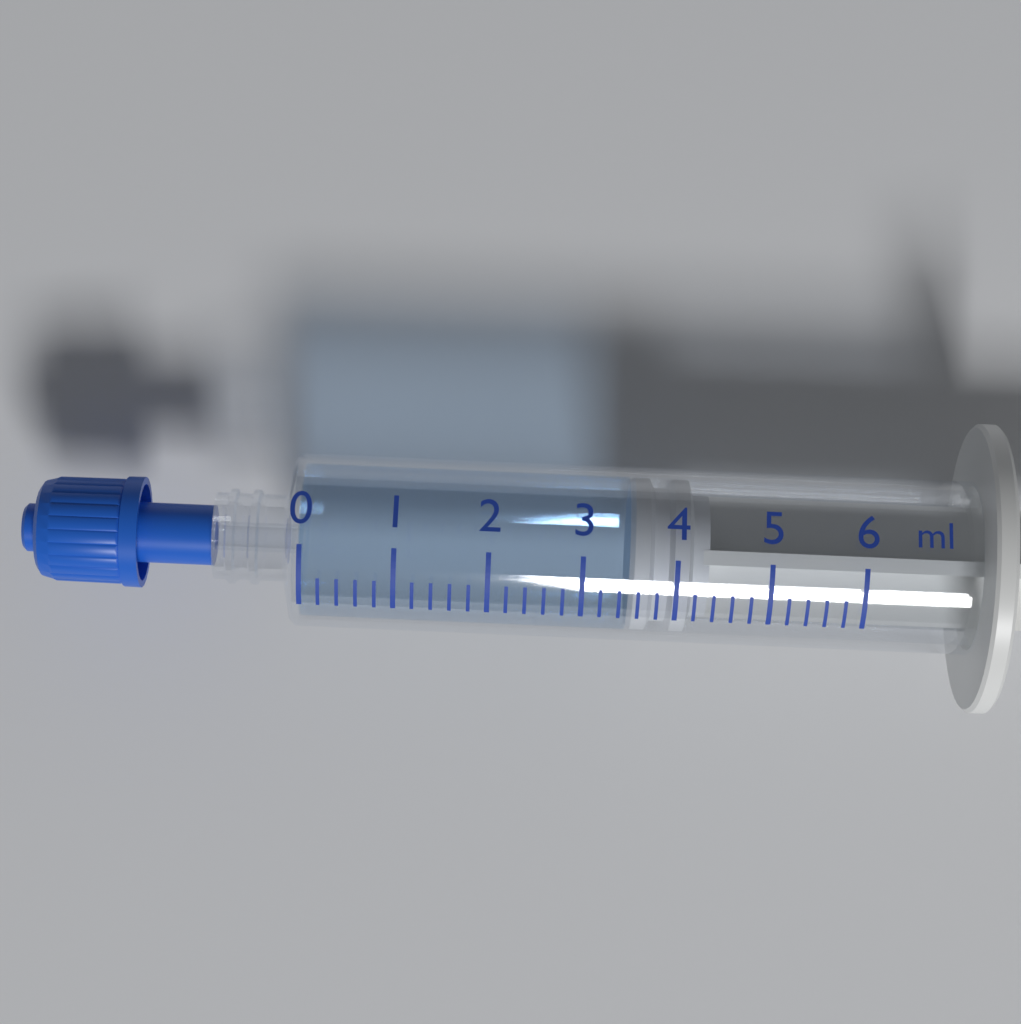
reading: 3.5 ml
